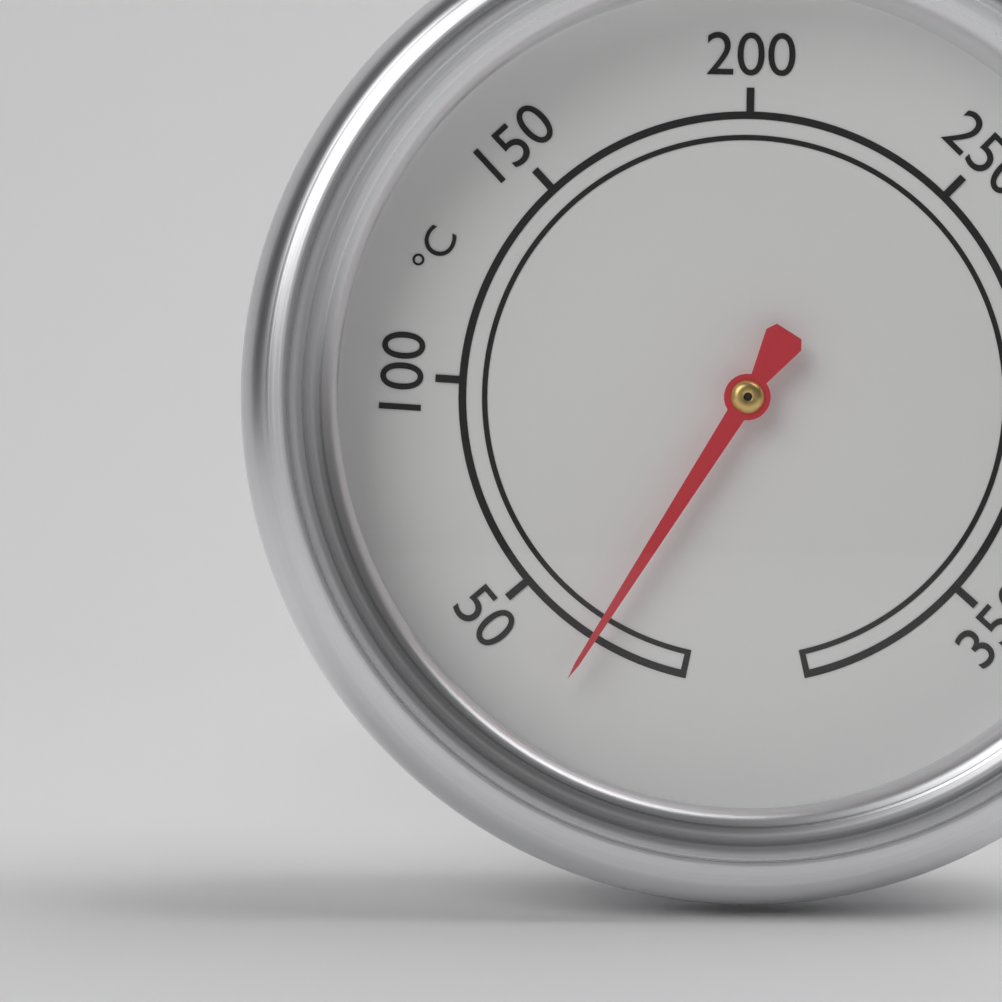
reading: 30 °C
